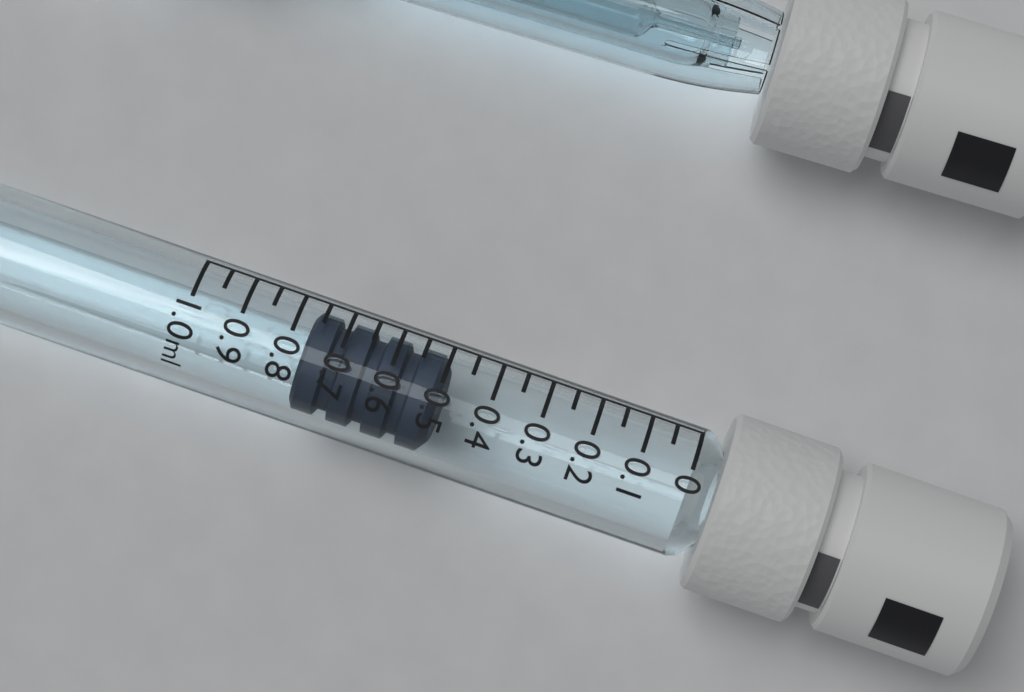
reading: 0.50 ml
